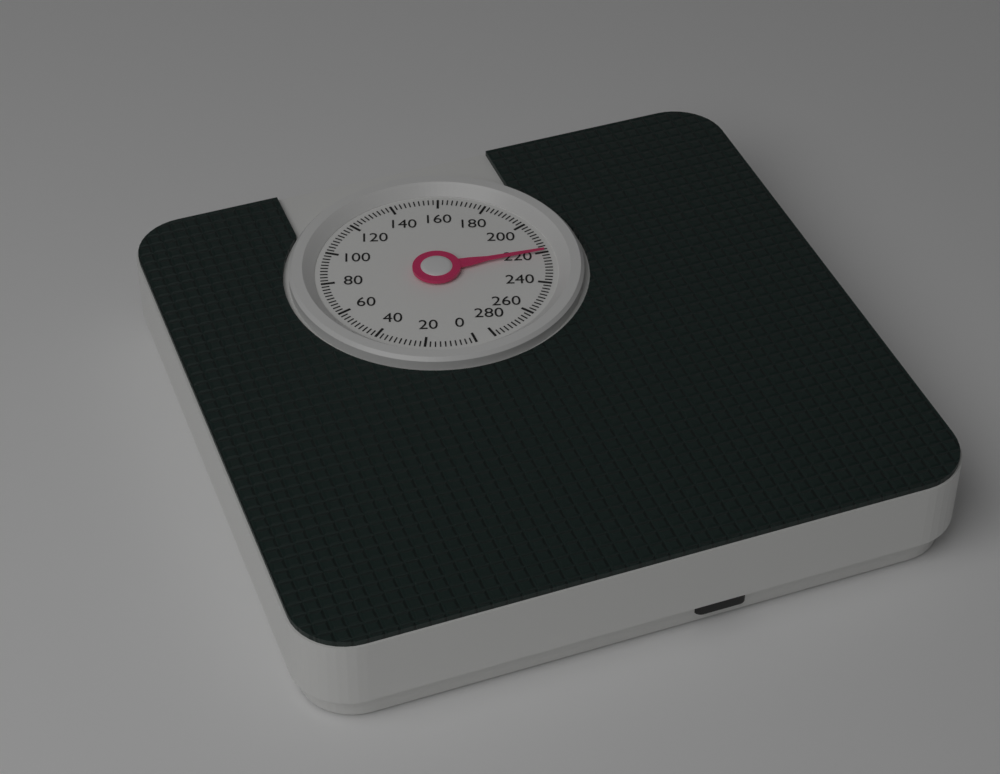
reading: 220 (no unit)
